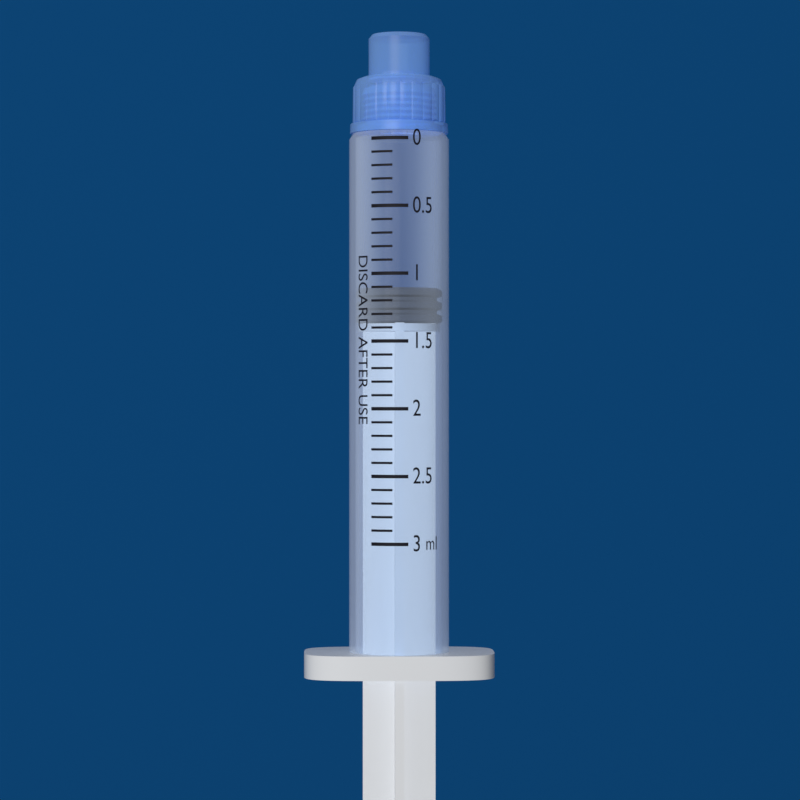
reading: 1.1 ml
